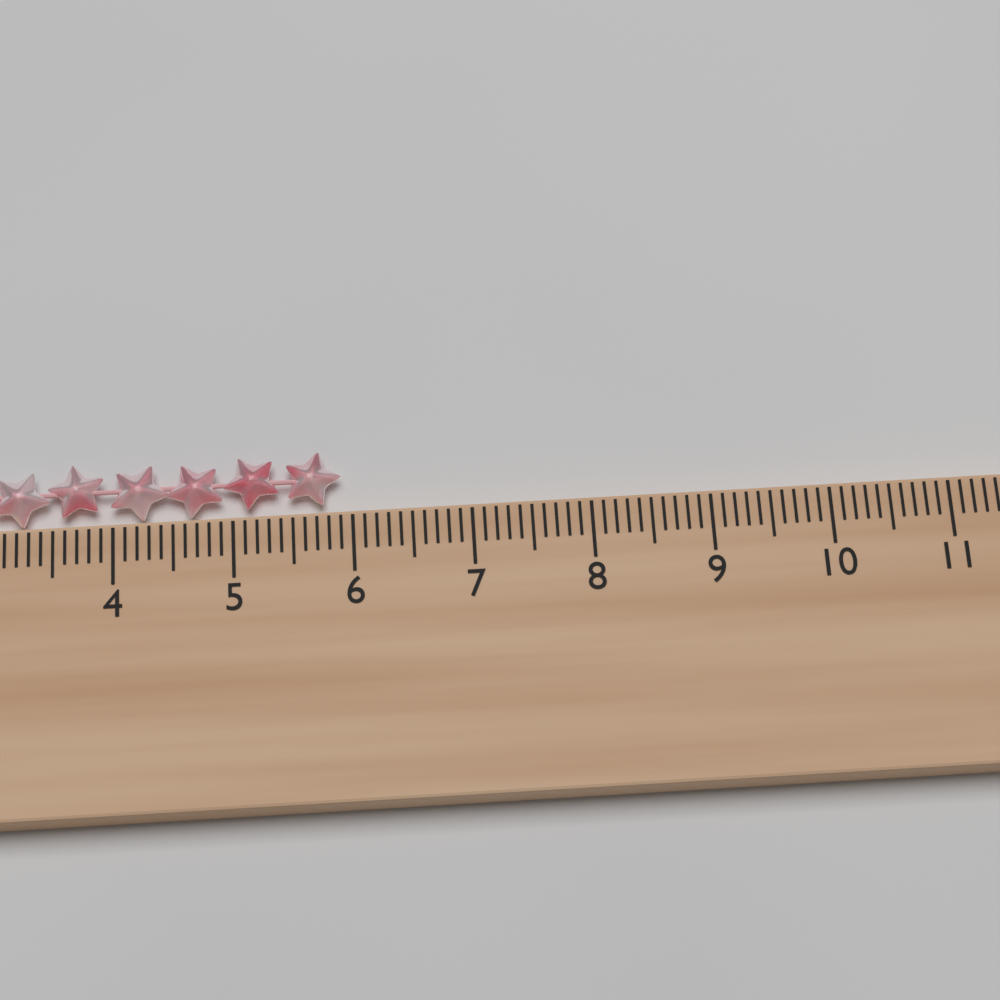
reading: 5.9 cm
